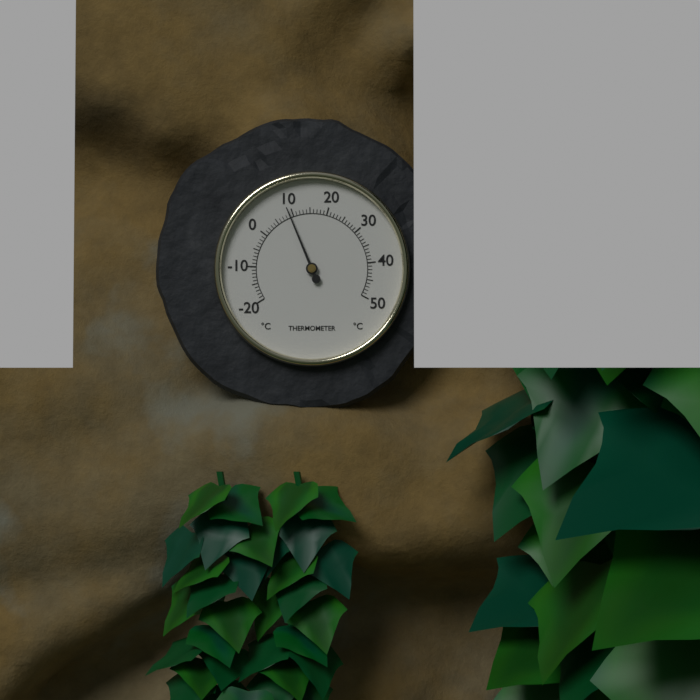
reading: 9 °C
